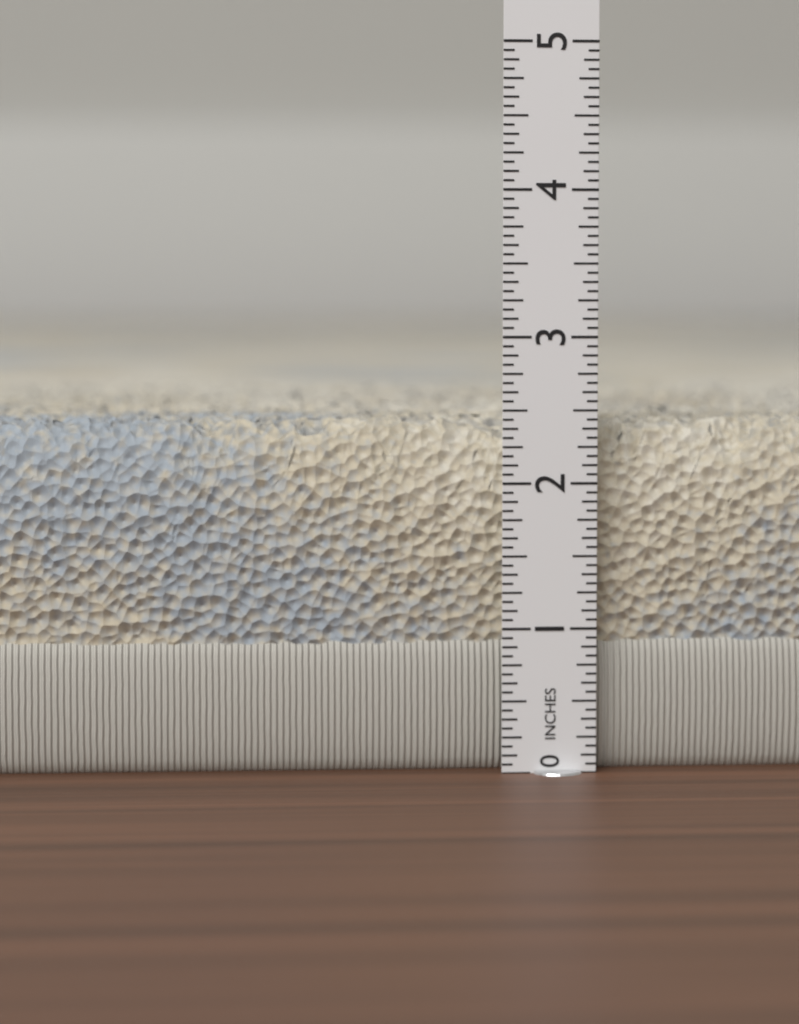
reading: 2.4375 in
